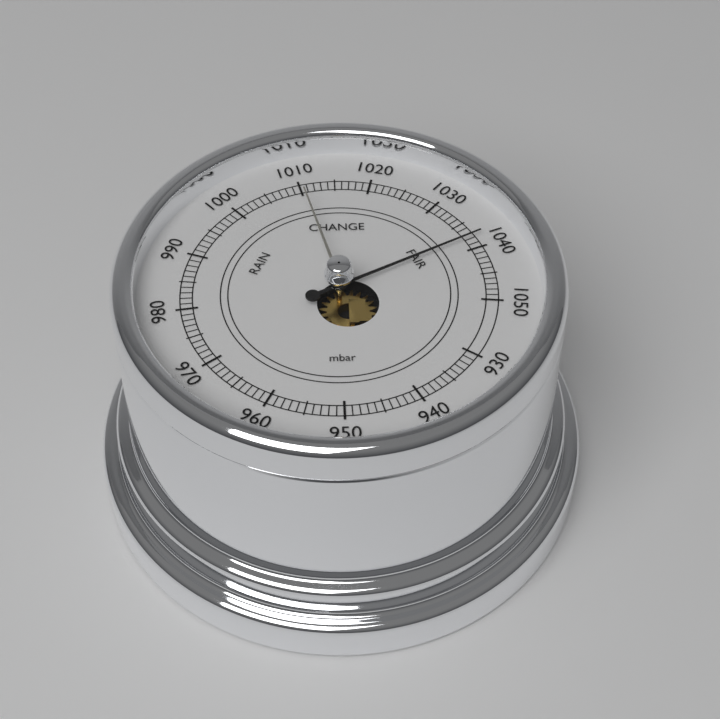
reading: 1038 mbar
